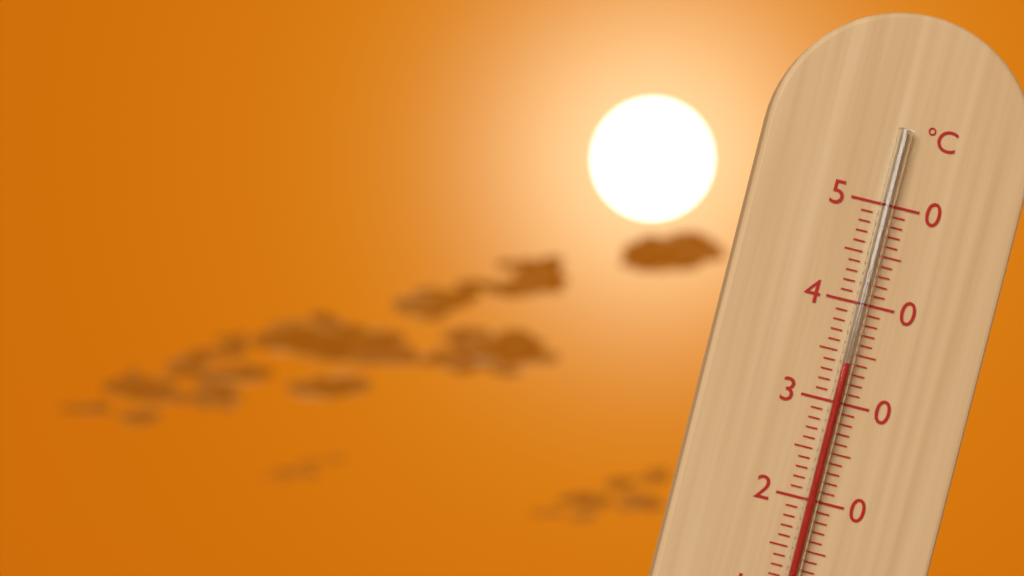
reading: 34 °C
